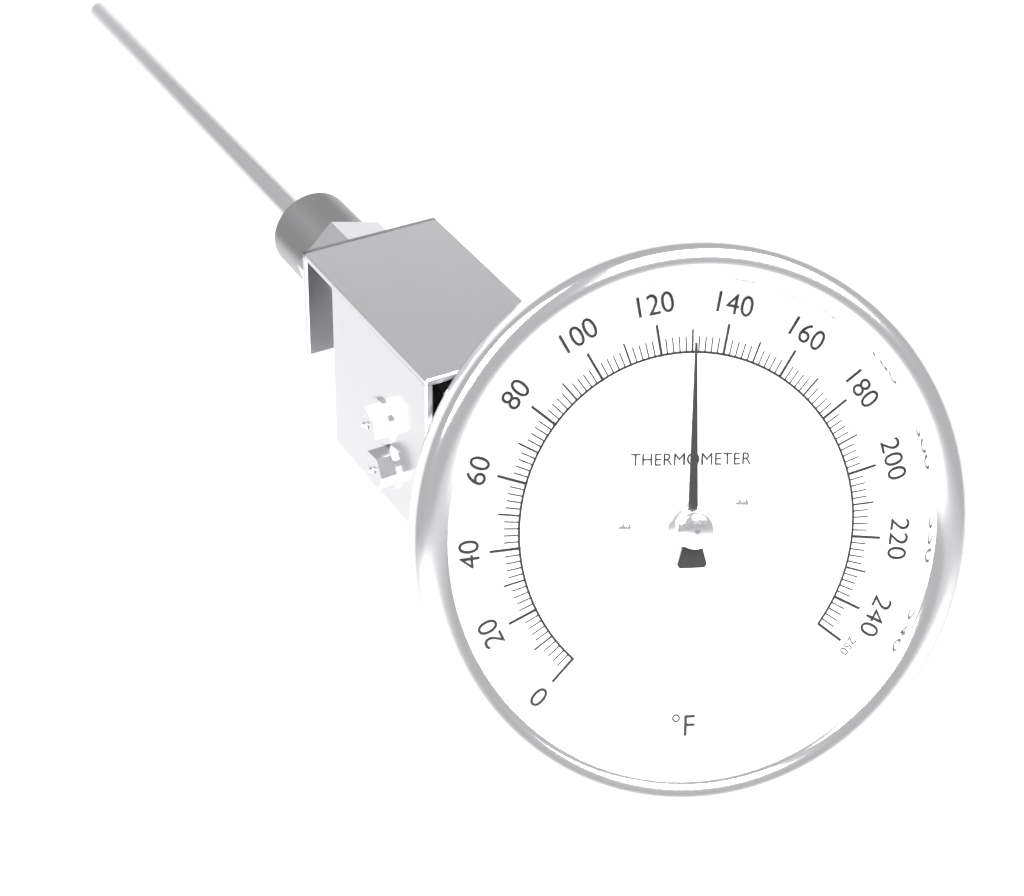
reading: 130 °F
